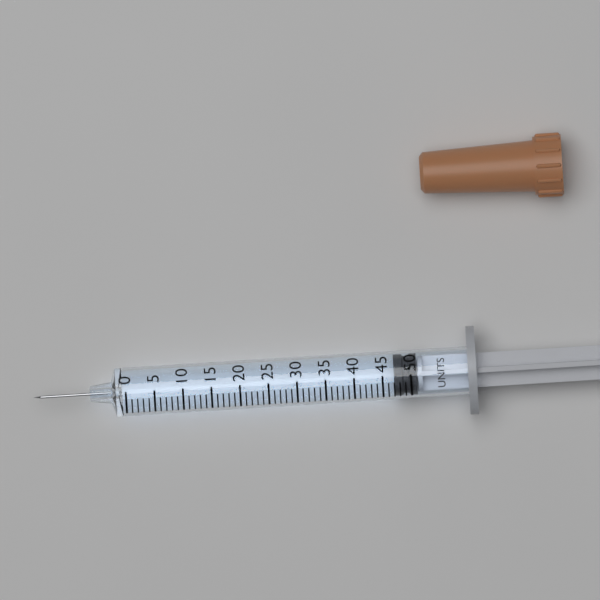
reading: 47 units
